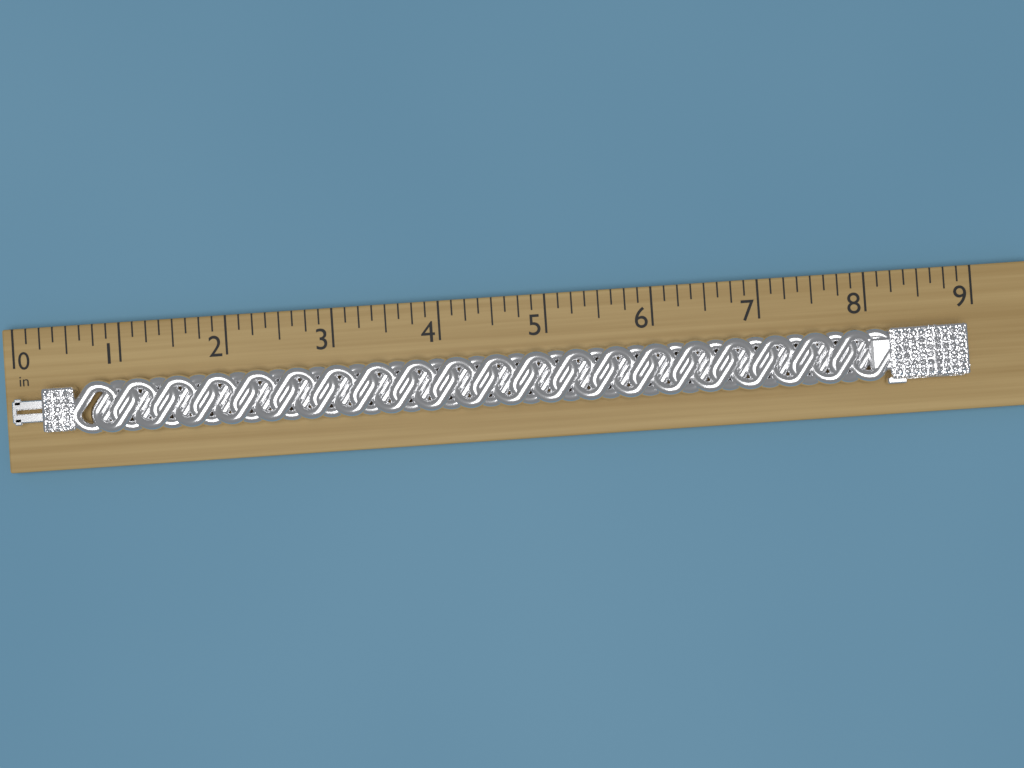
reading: 8.875 in
